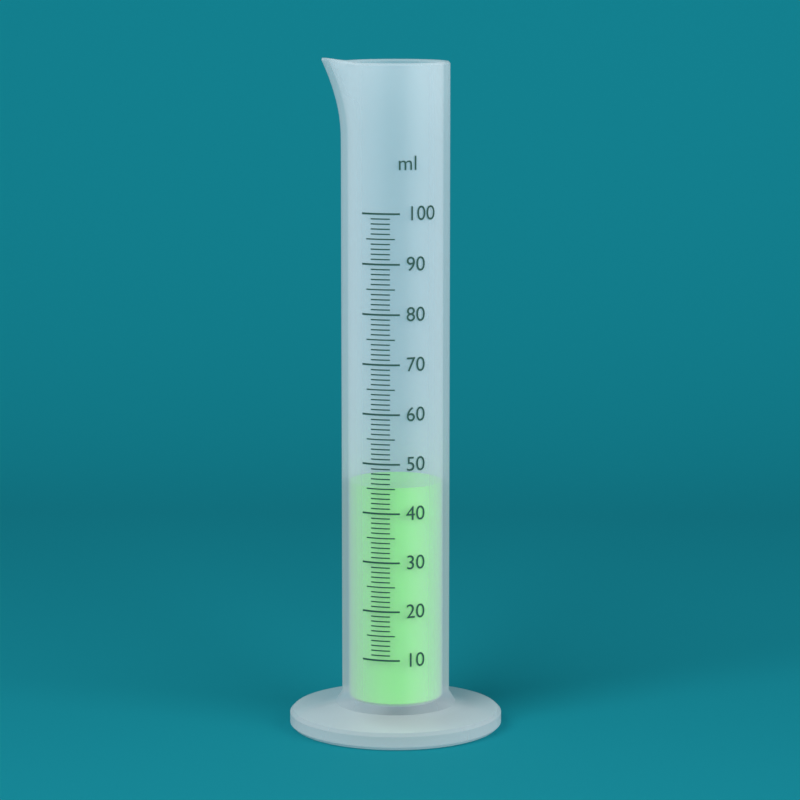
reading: 45 ml
